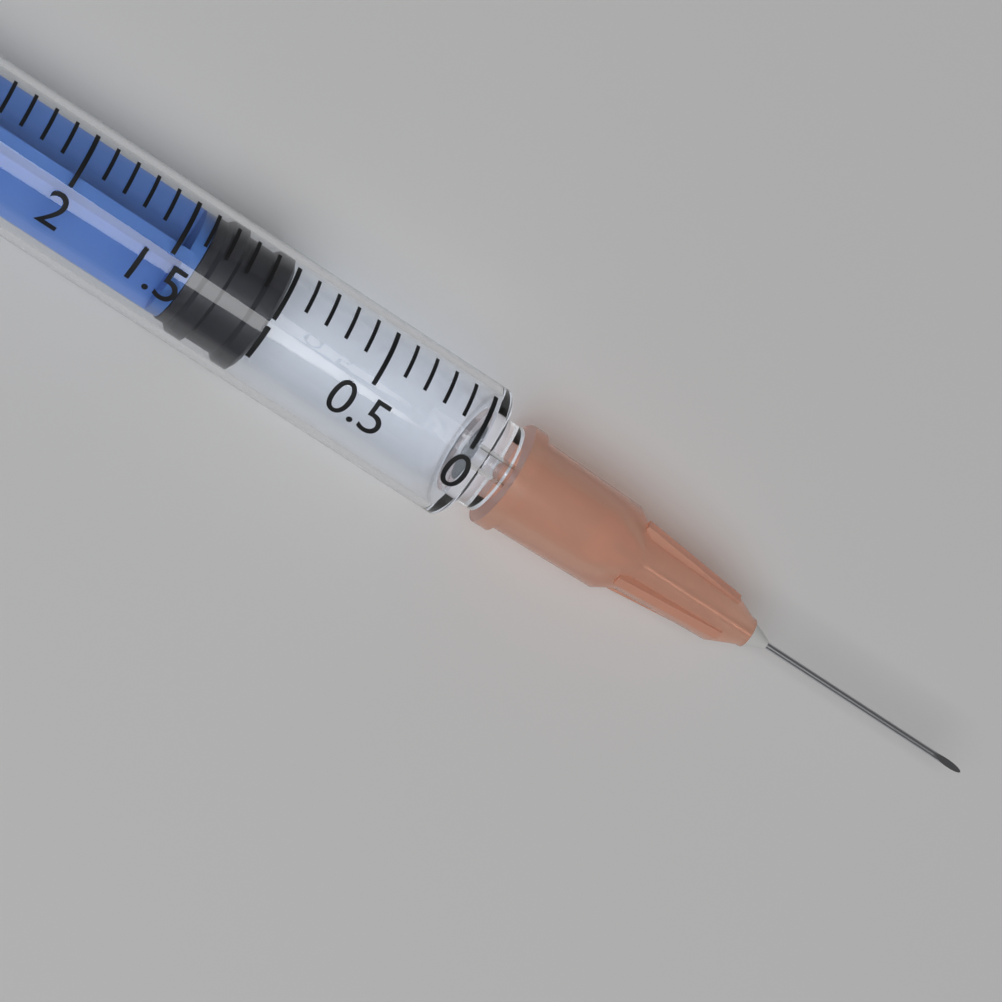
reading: 1.0 ml
